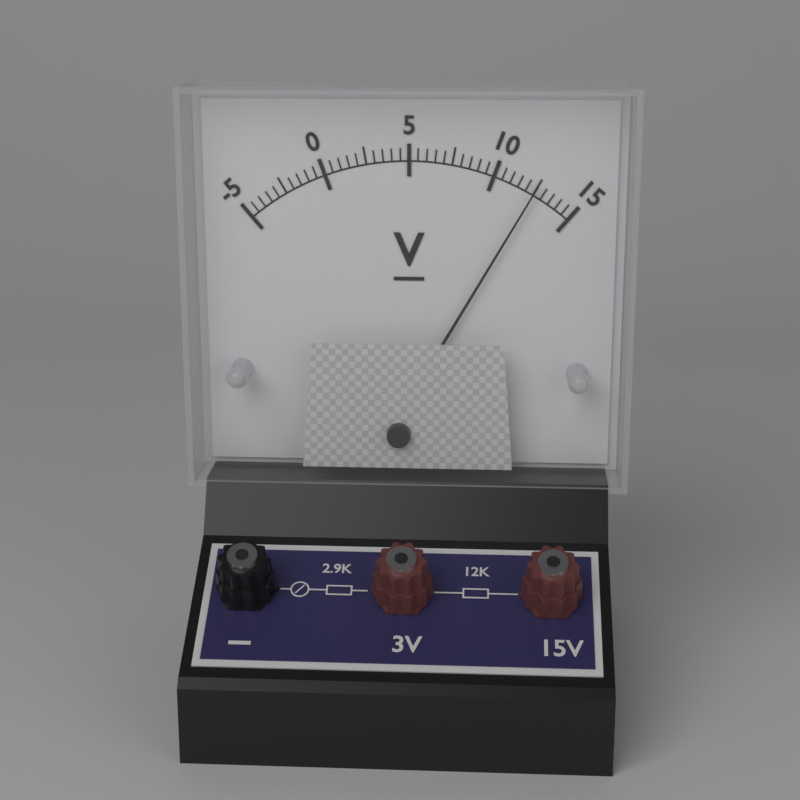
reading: 12.5 V
